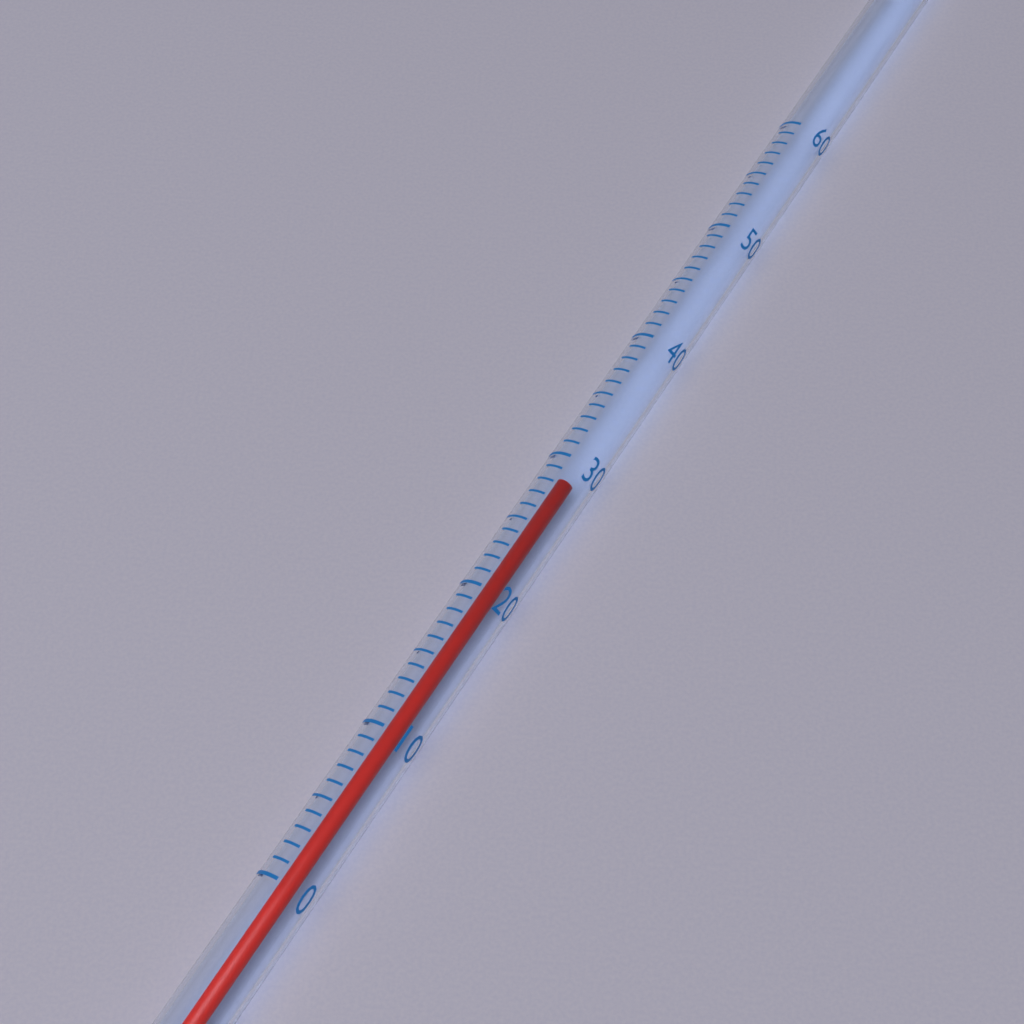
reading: 29 (no unit)
